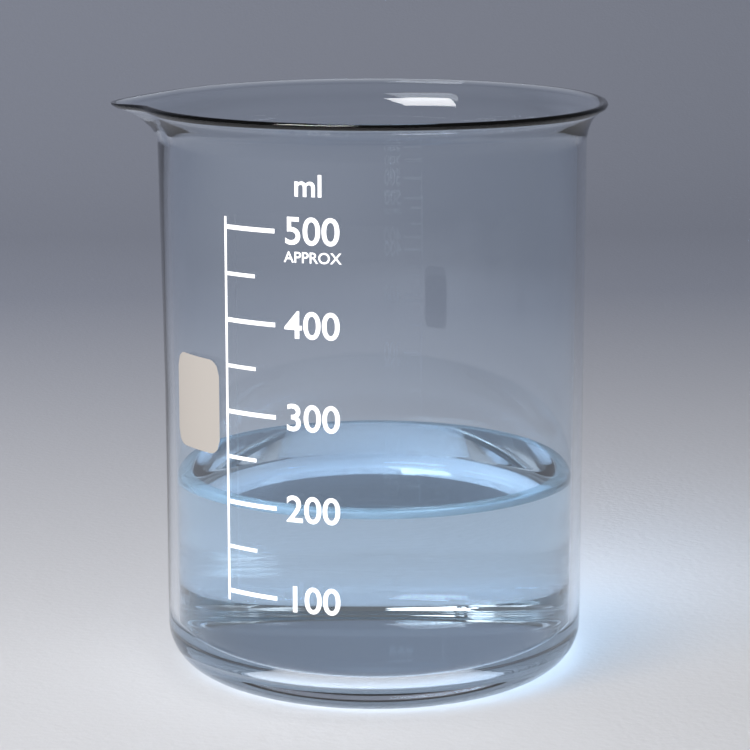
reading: 200 ml
